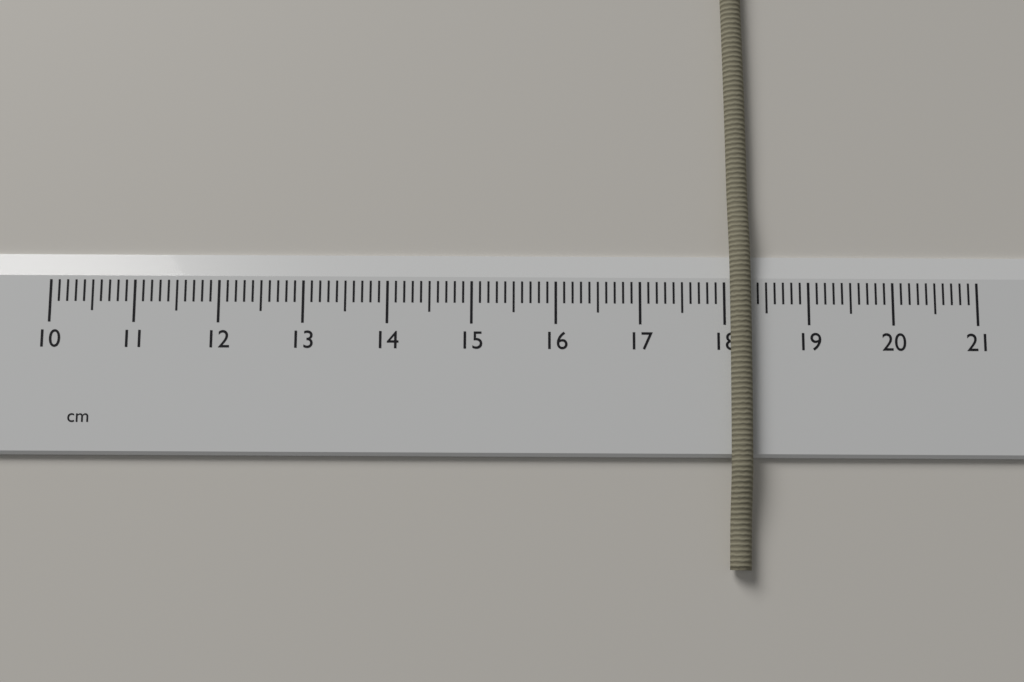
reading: 18.3 cm
